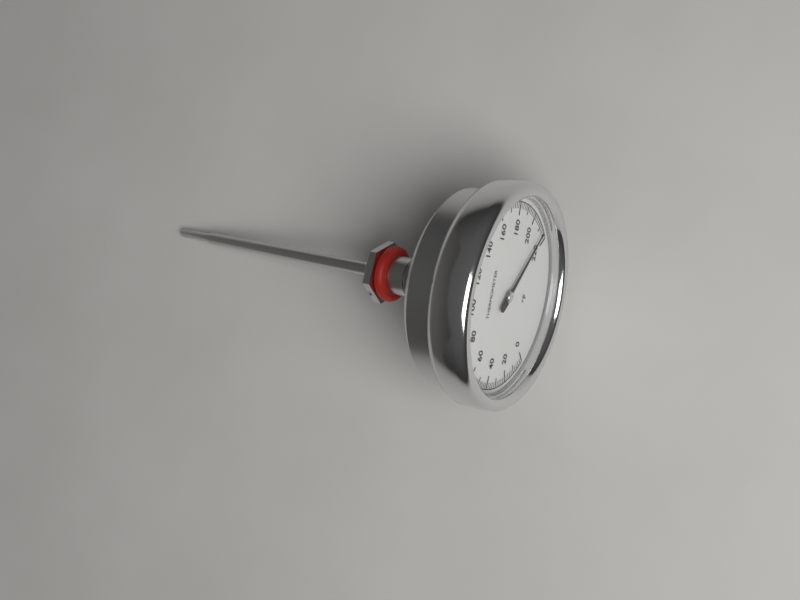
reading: 214 °F
